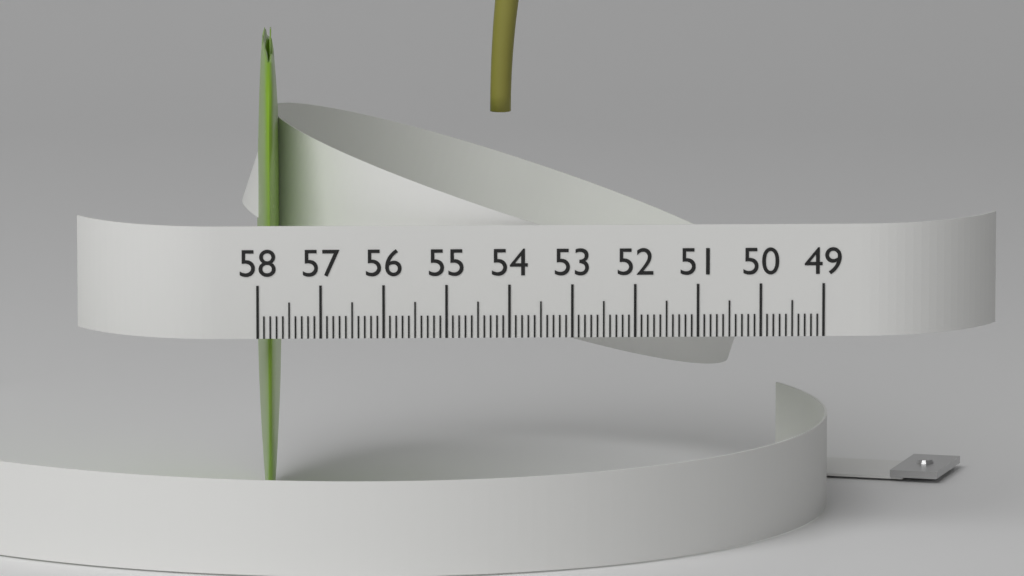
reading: 57.6 (no unit)
